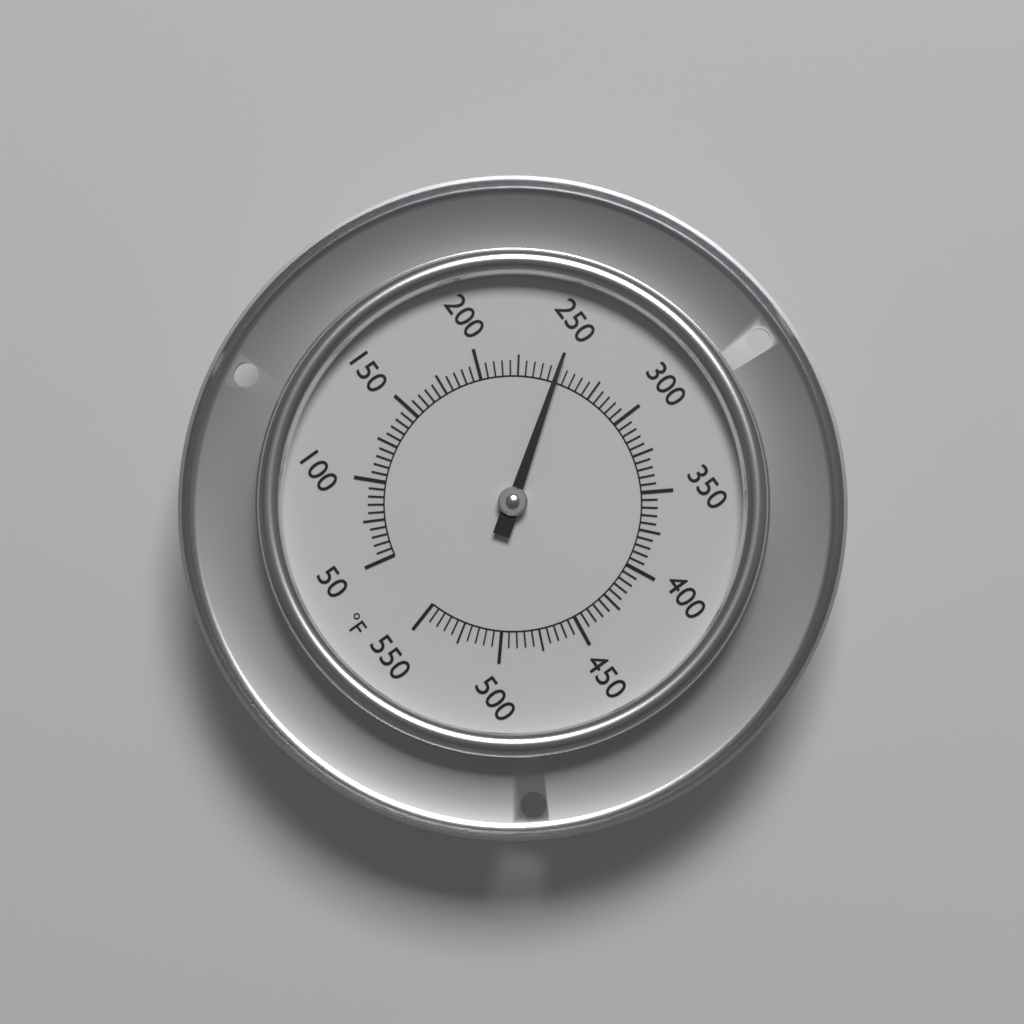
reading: 250 °F
